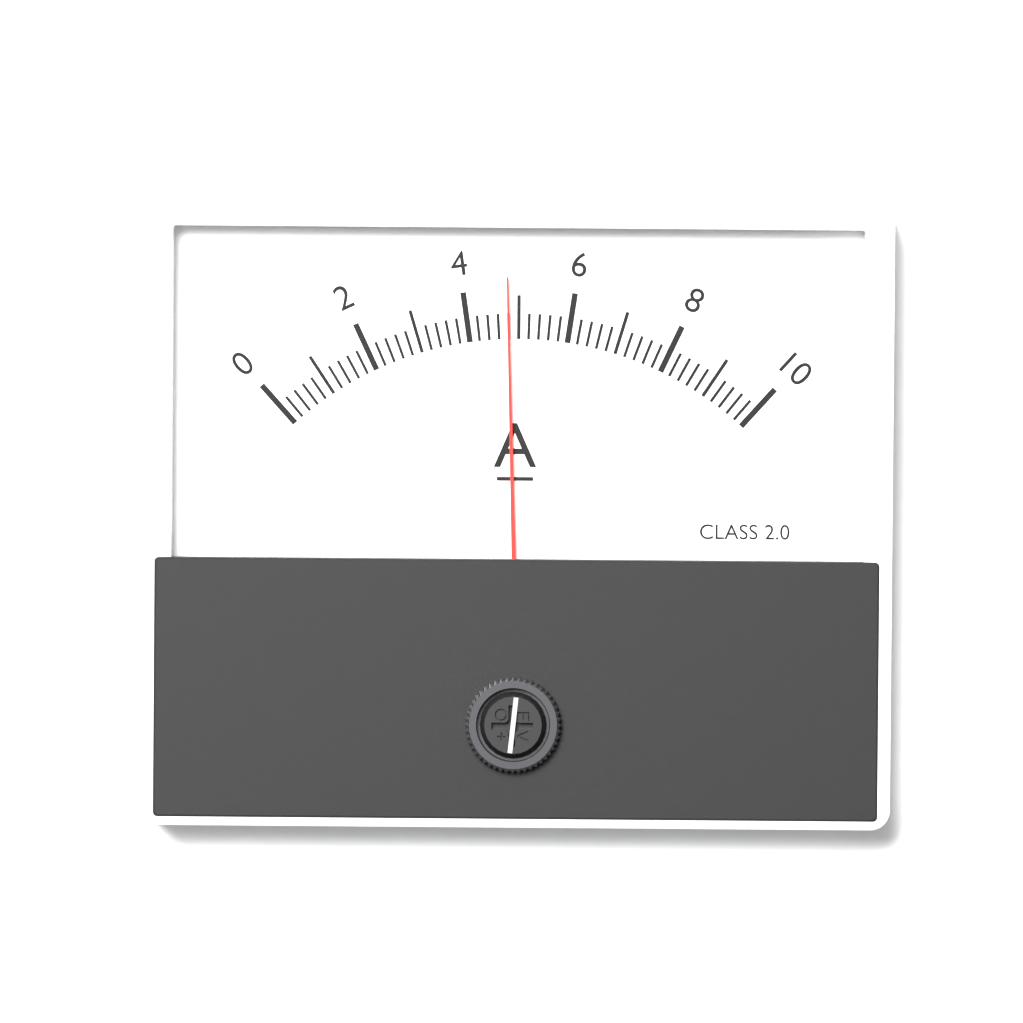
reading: 4.8 A
